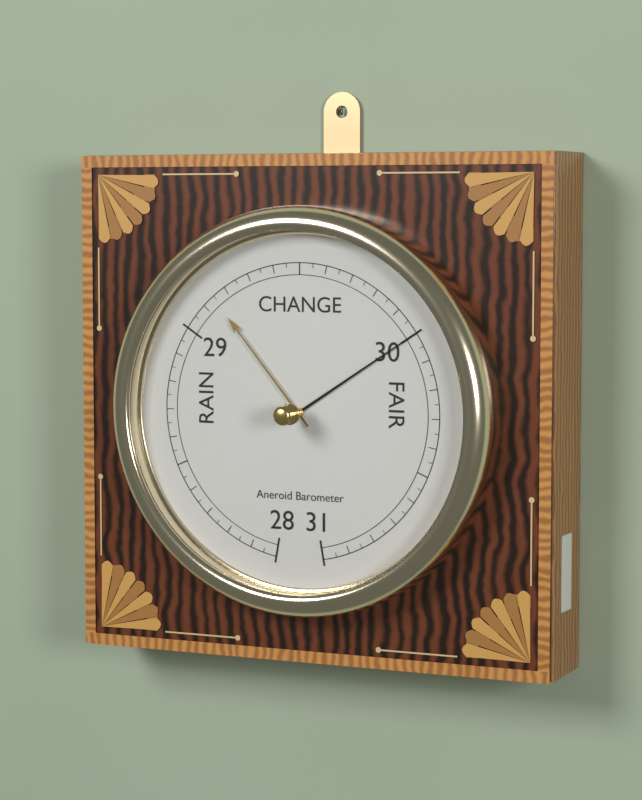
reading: 30.00 inHg
